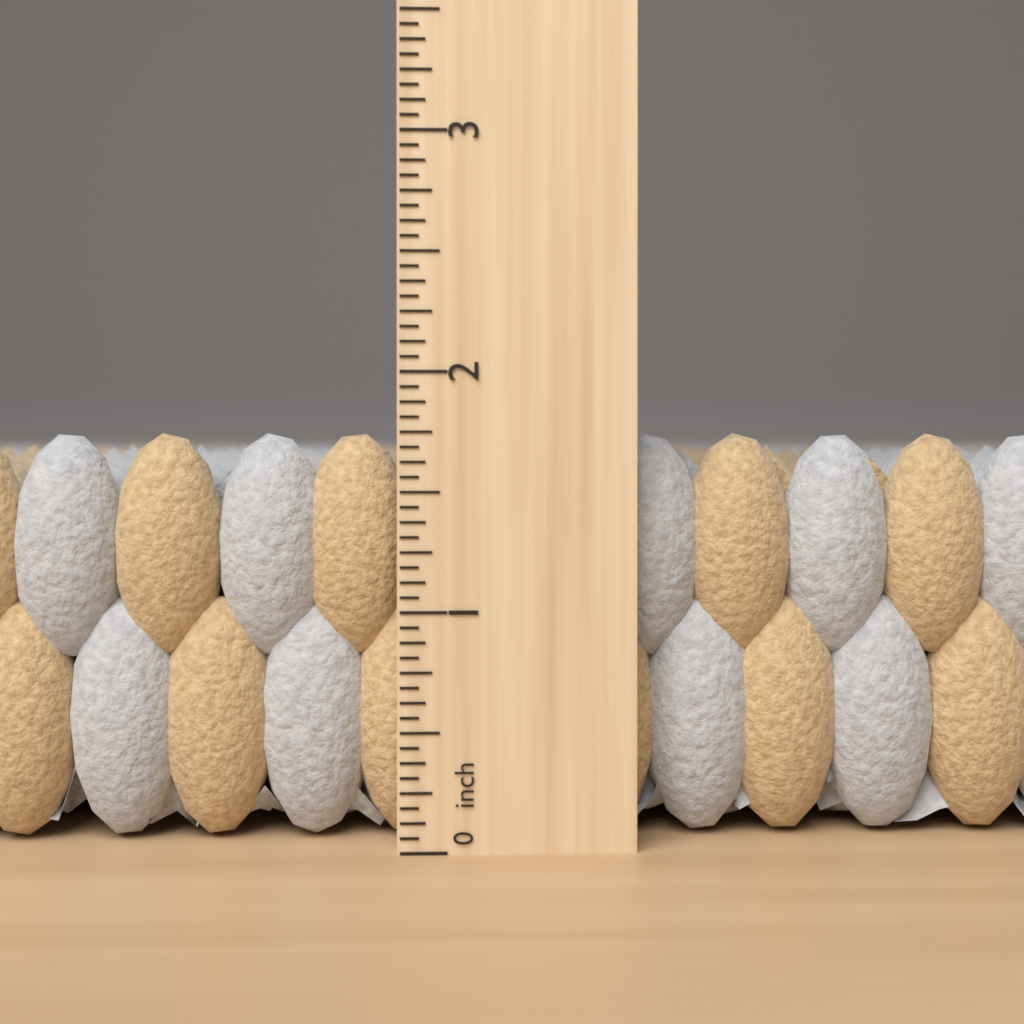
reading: 1.7500 inch
